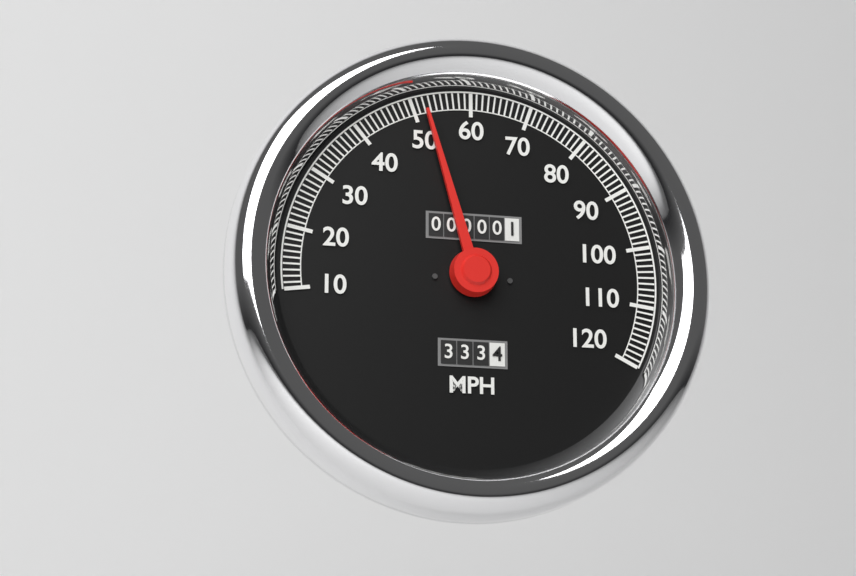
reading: 52 MPH
